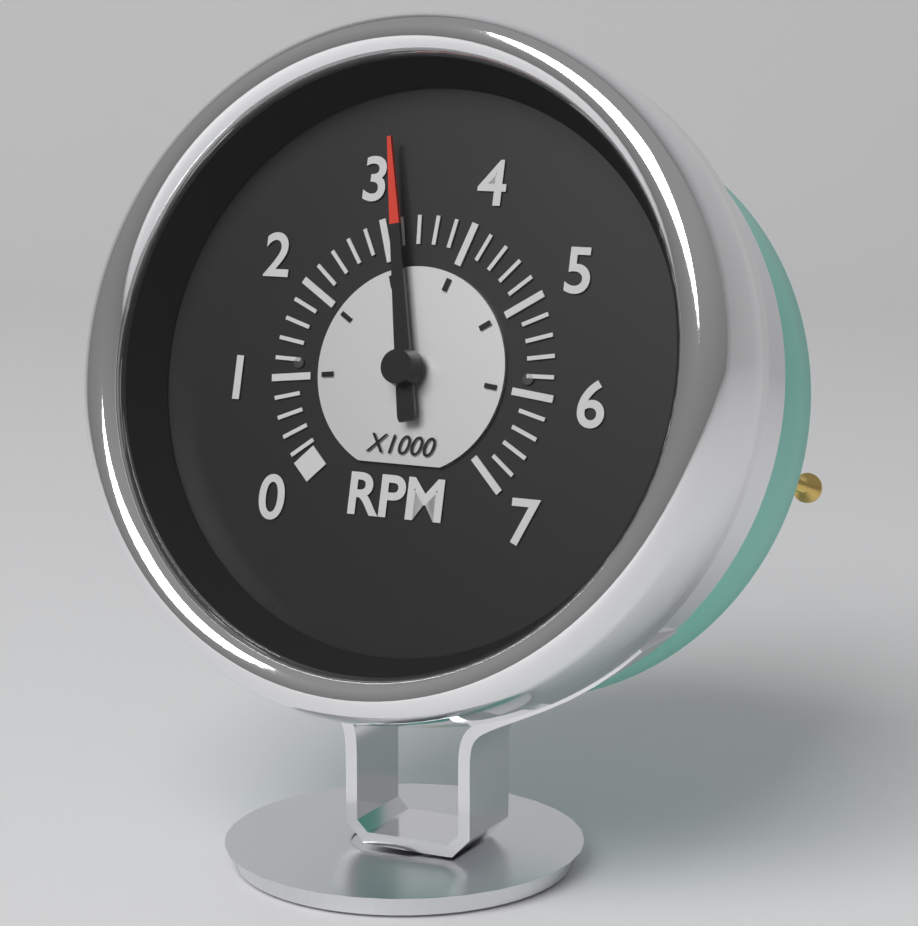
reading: 3200 RPM
